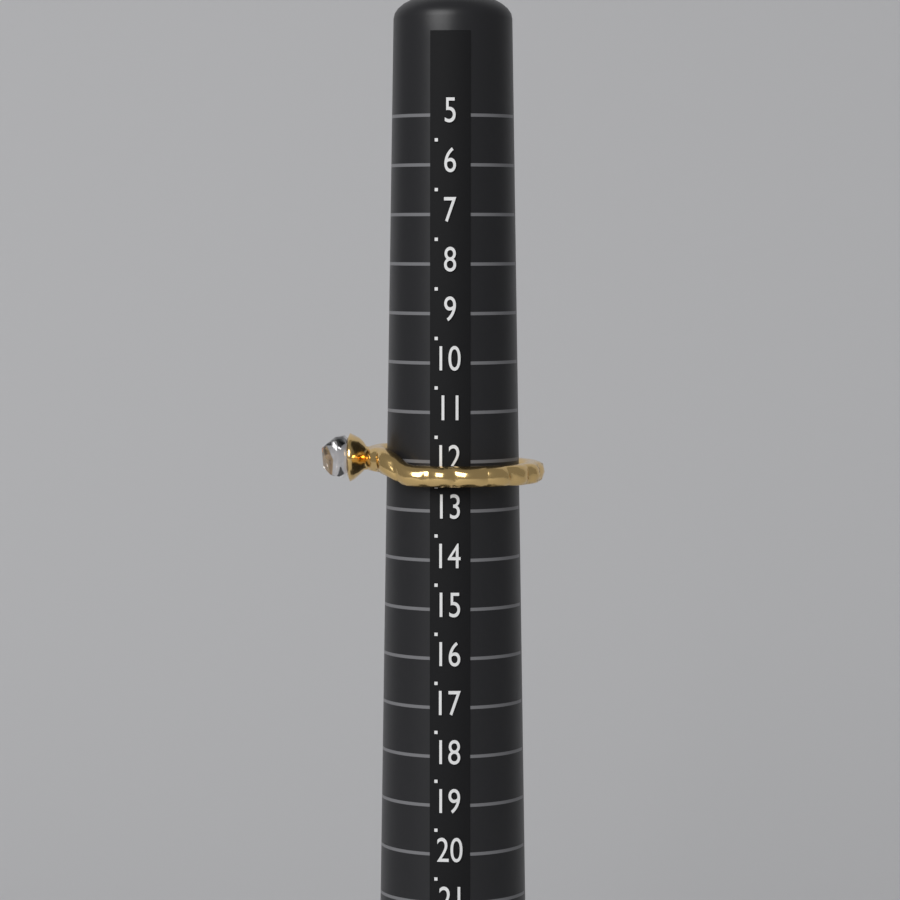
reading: 12.5 (no unit)
